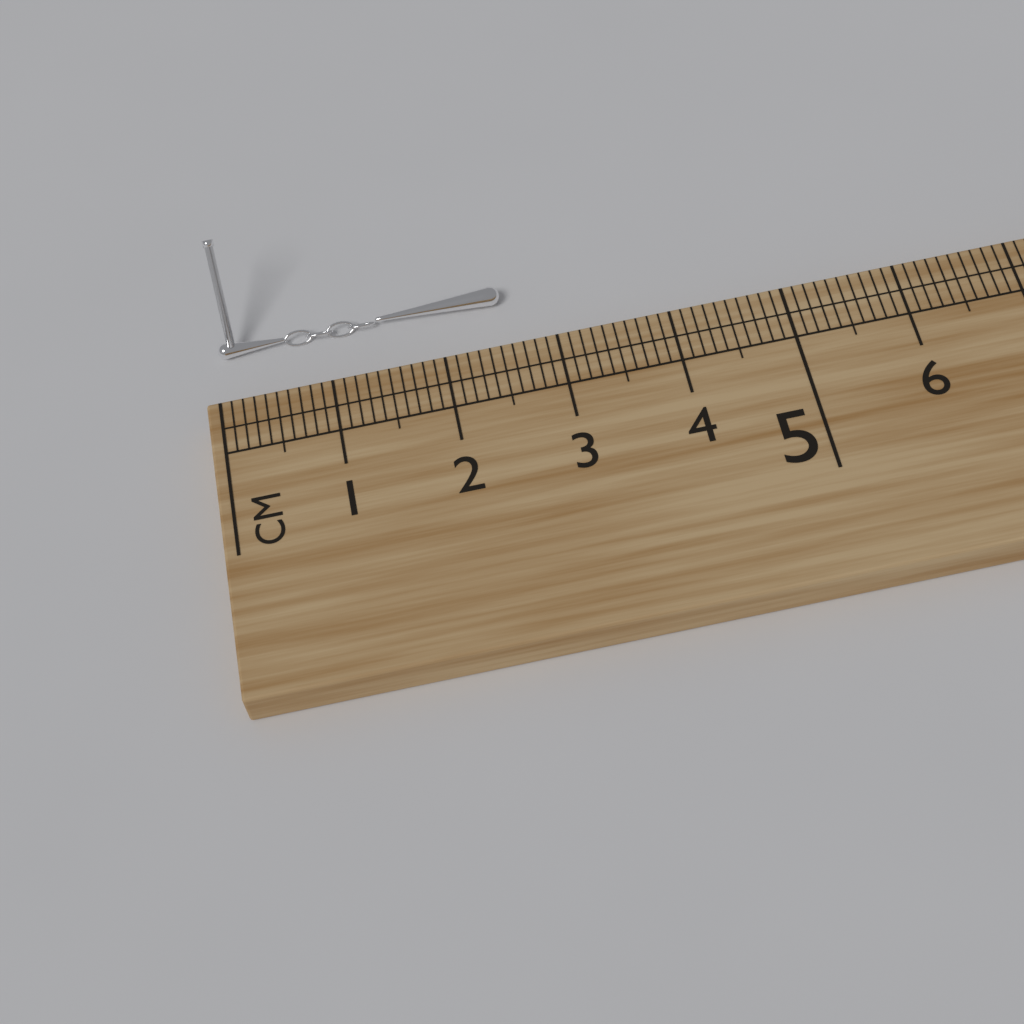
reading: 2.6 cm
